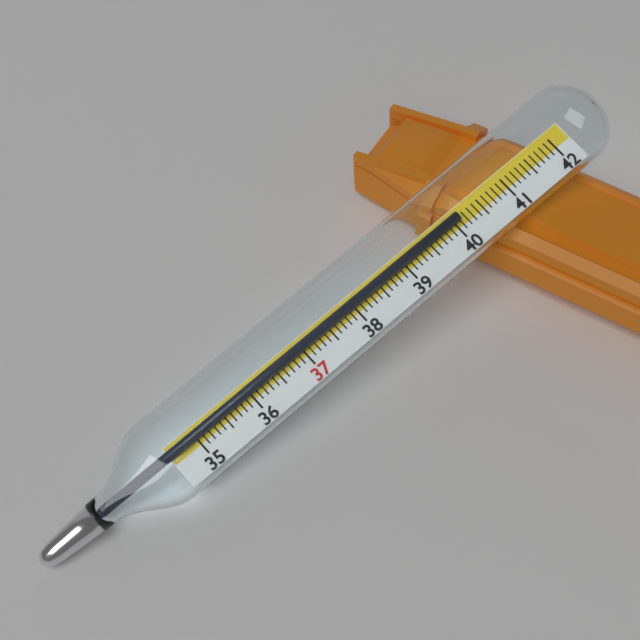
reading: 40.1 (no unit)
